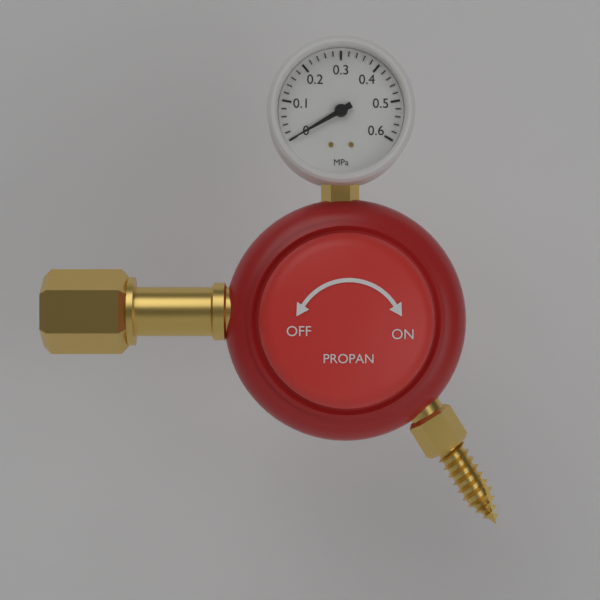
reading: 0.00 MPa
